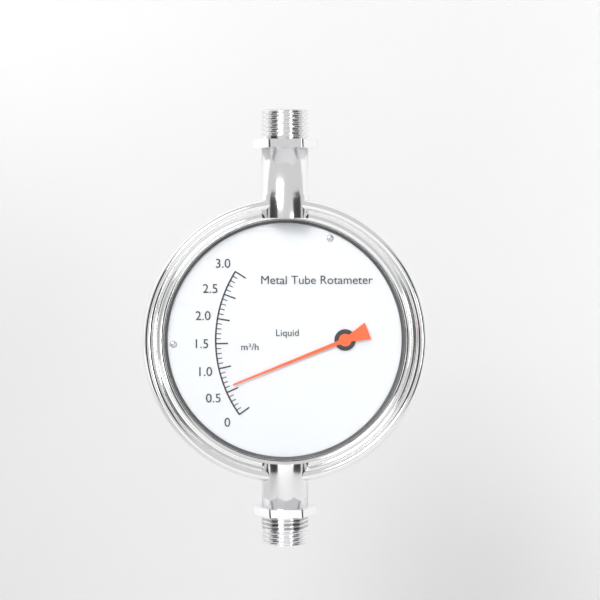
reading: 0.6 m³/h
